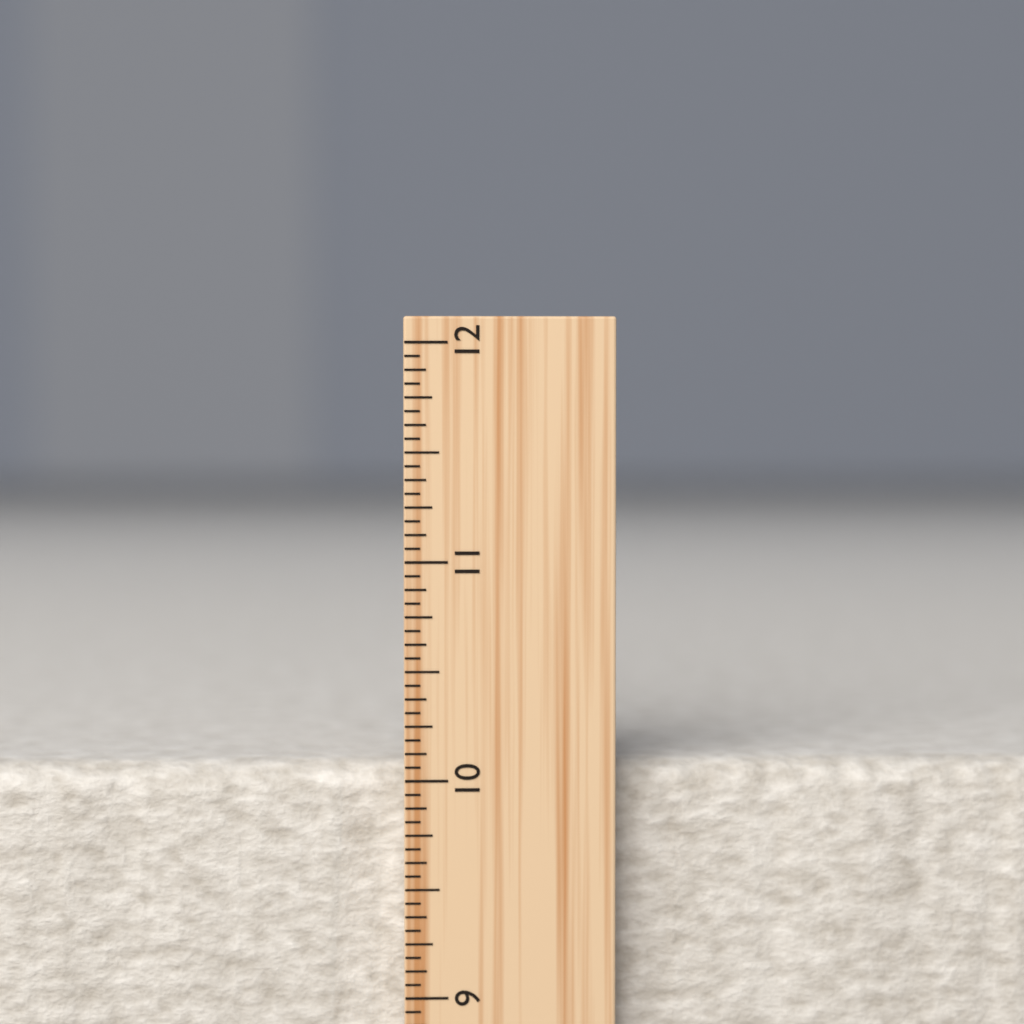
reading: 10.0625 inch
